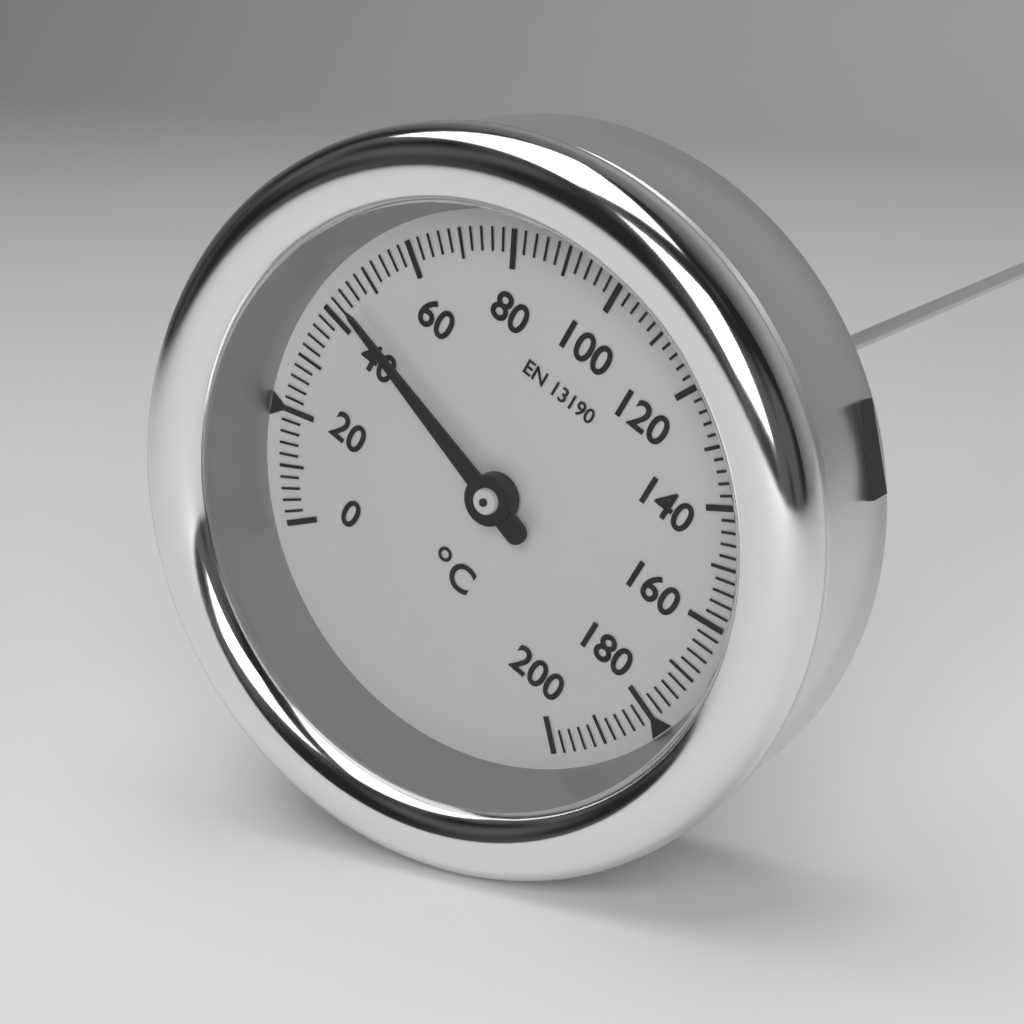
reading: 44 °C
